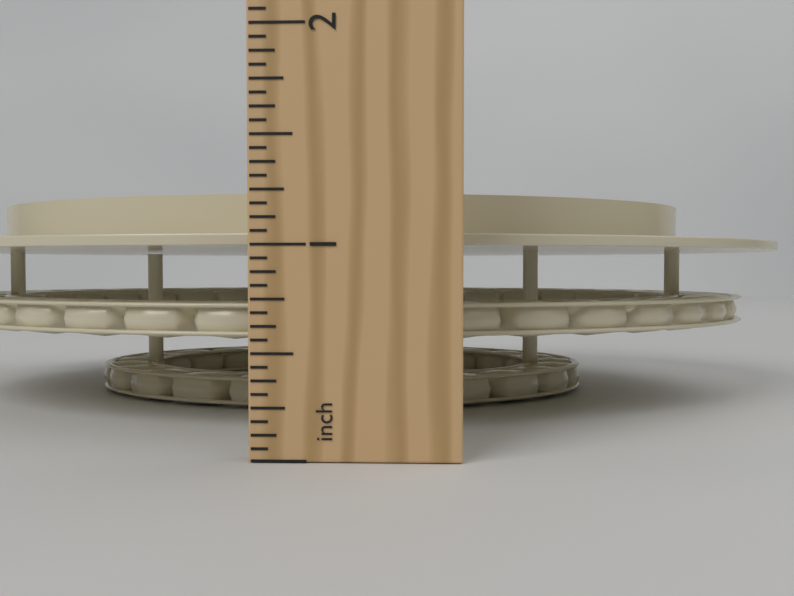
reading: 1.3125 in
